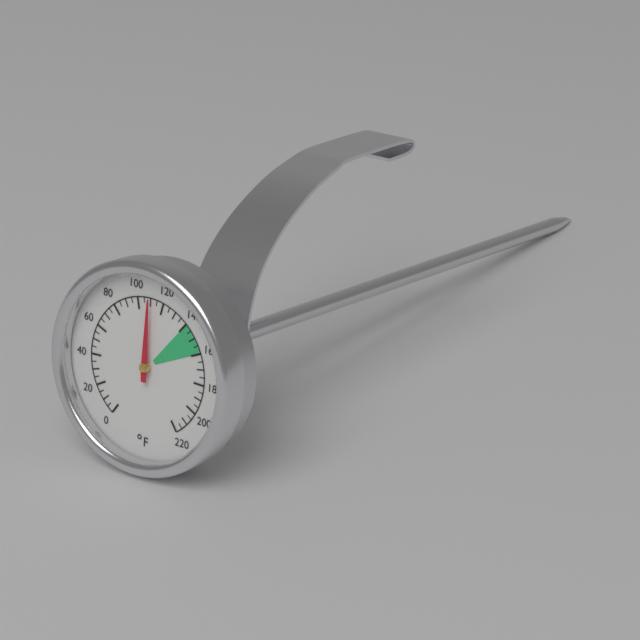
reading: 110 °F
